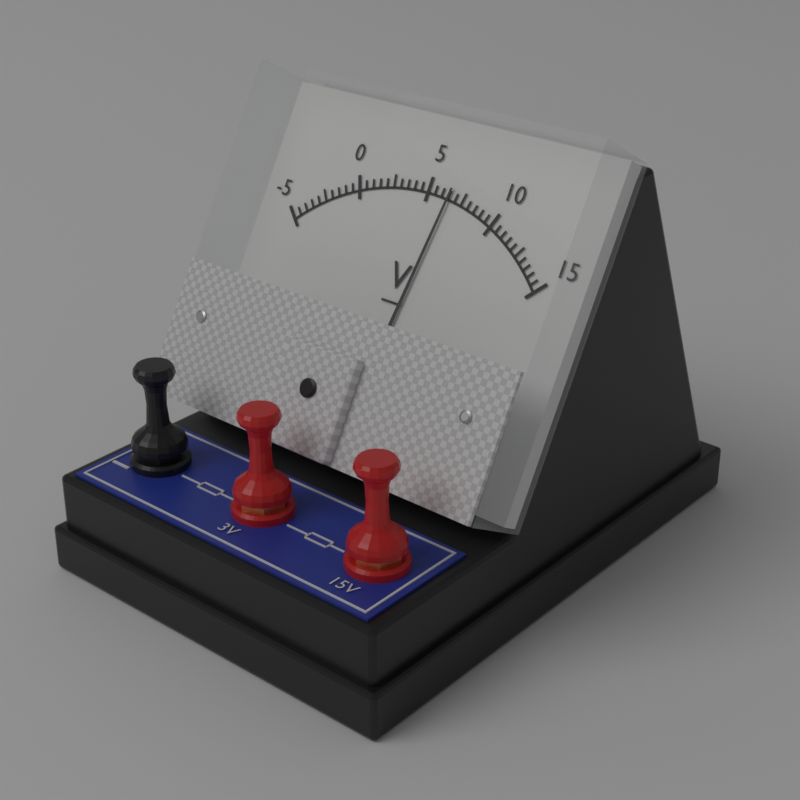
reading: 6.5 V
